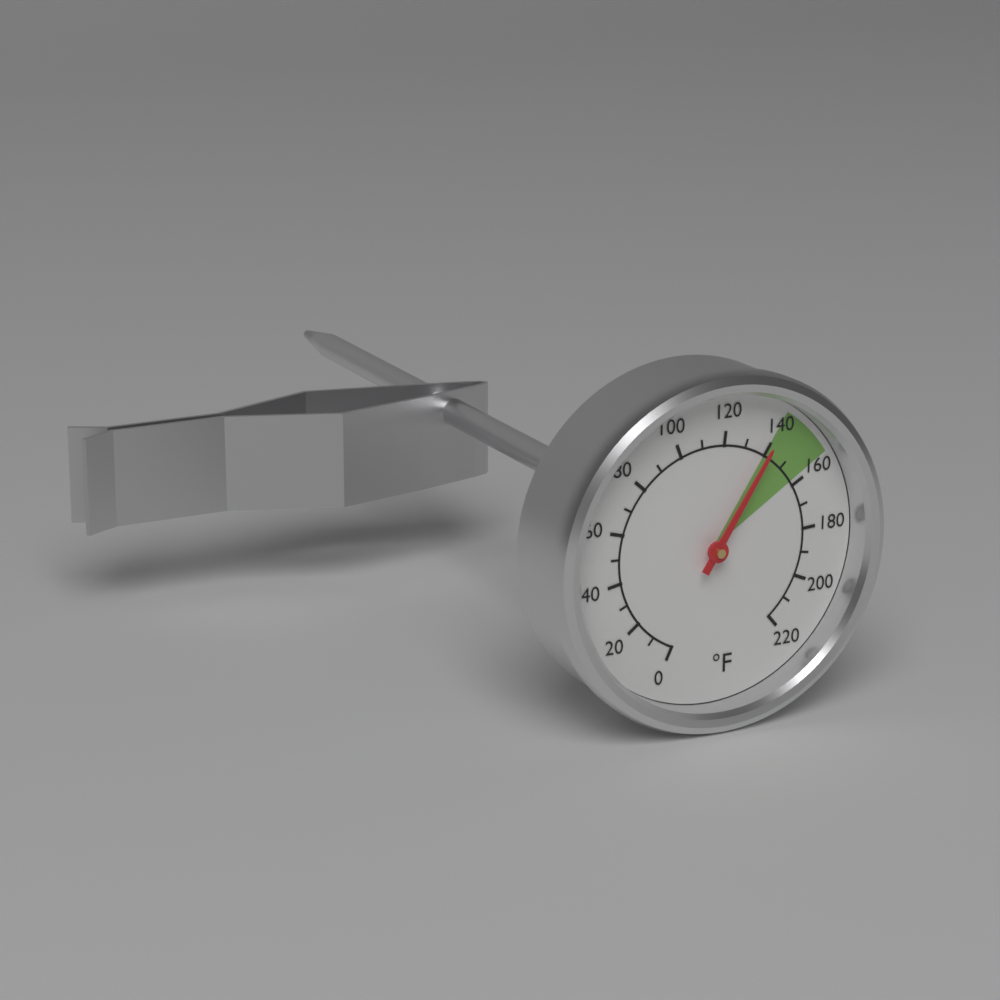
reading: 140 °F
